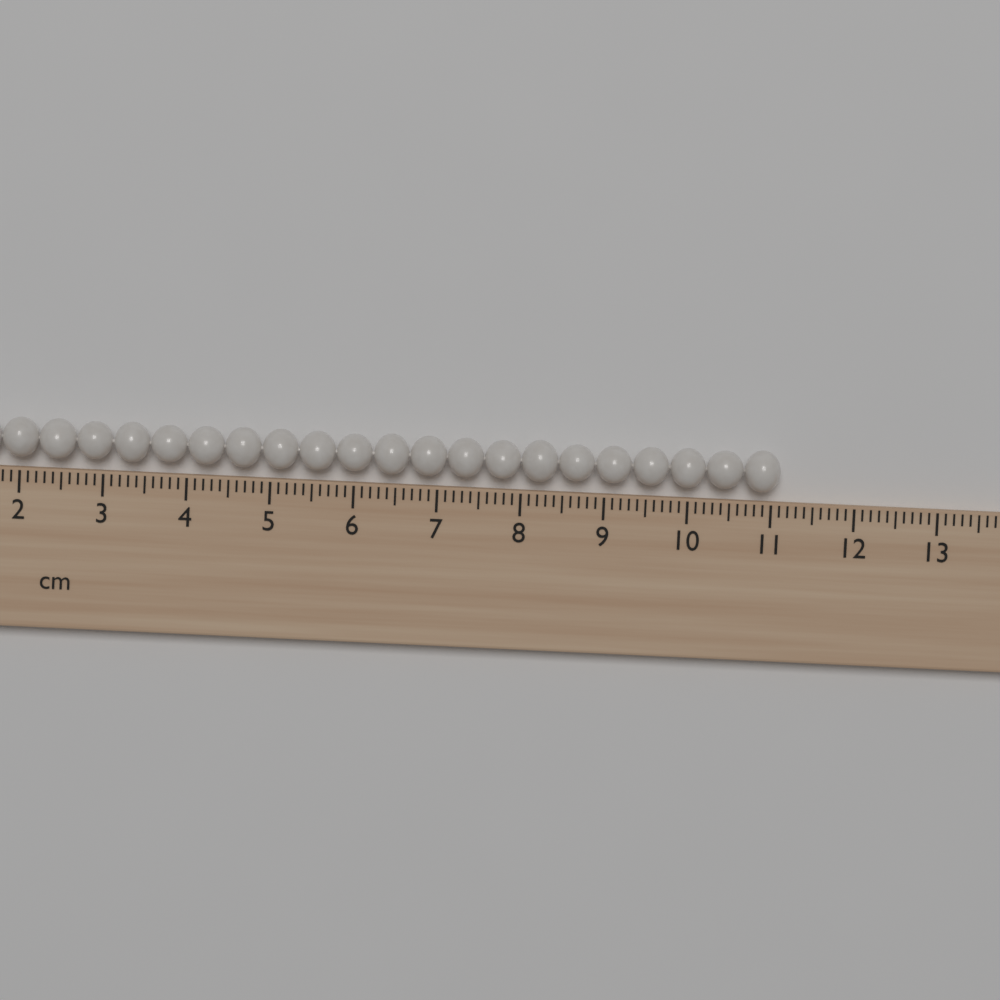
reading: 11.1 cm
